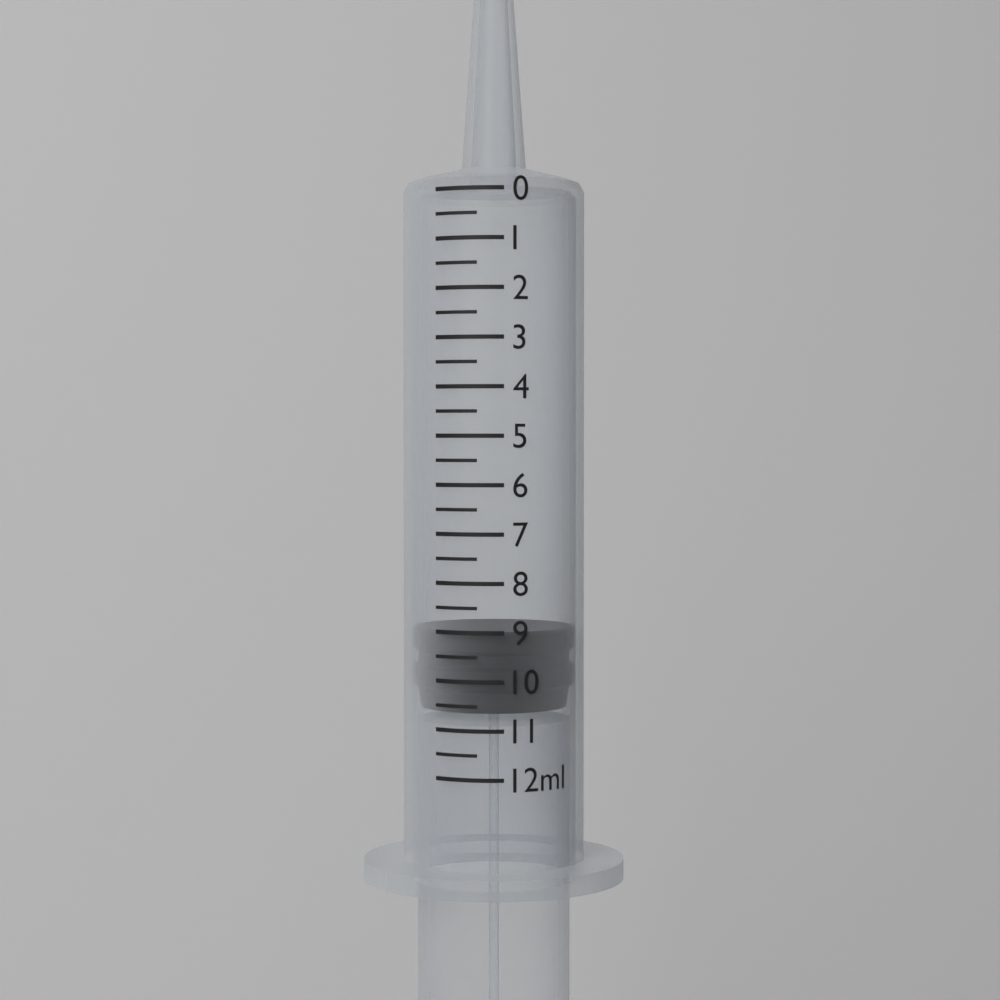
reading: 9.0 ml
